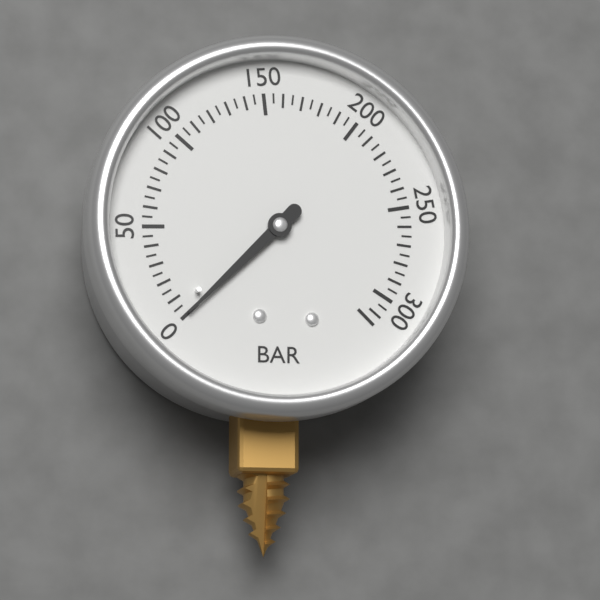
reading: 0 bar
